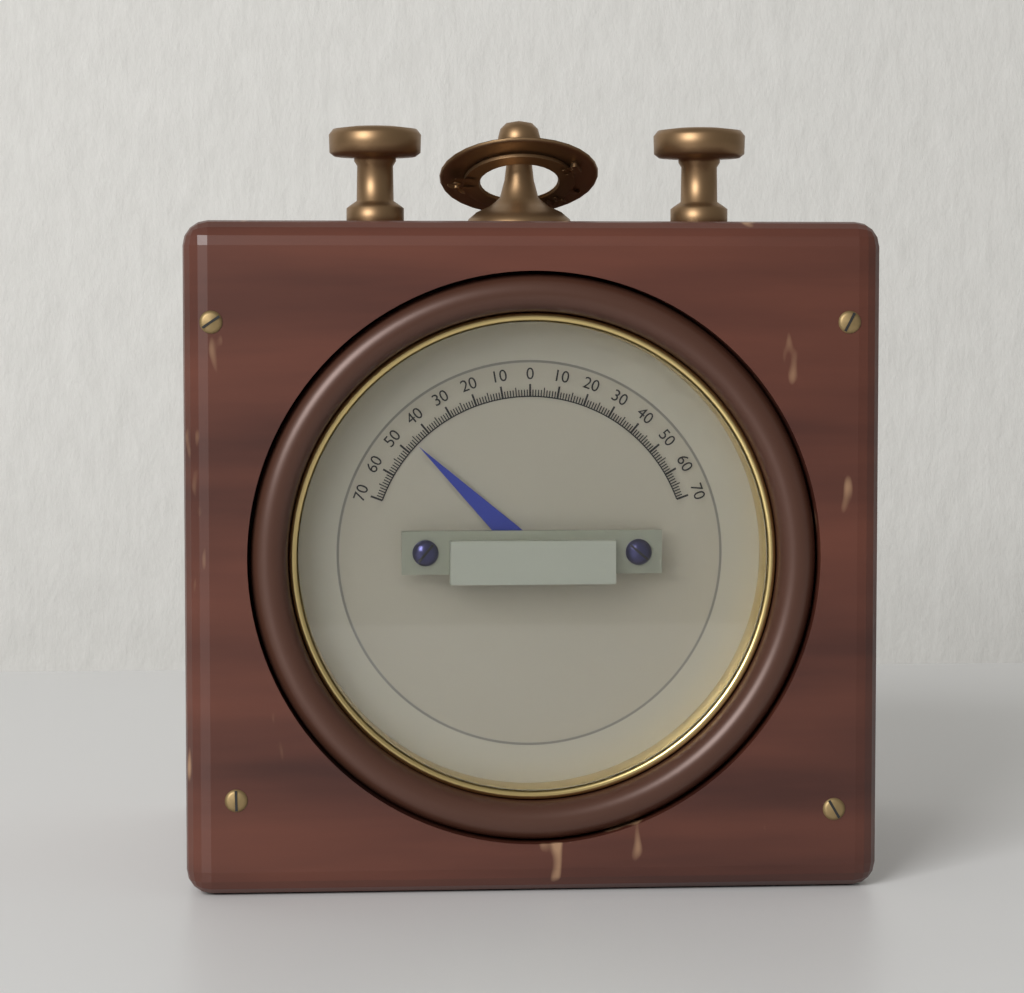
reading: -46 (no unit)
